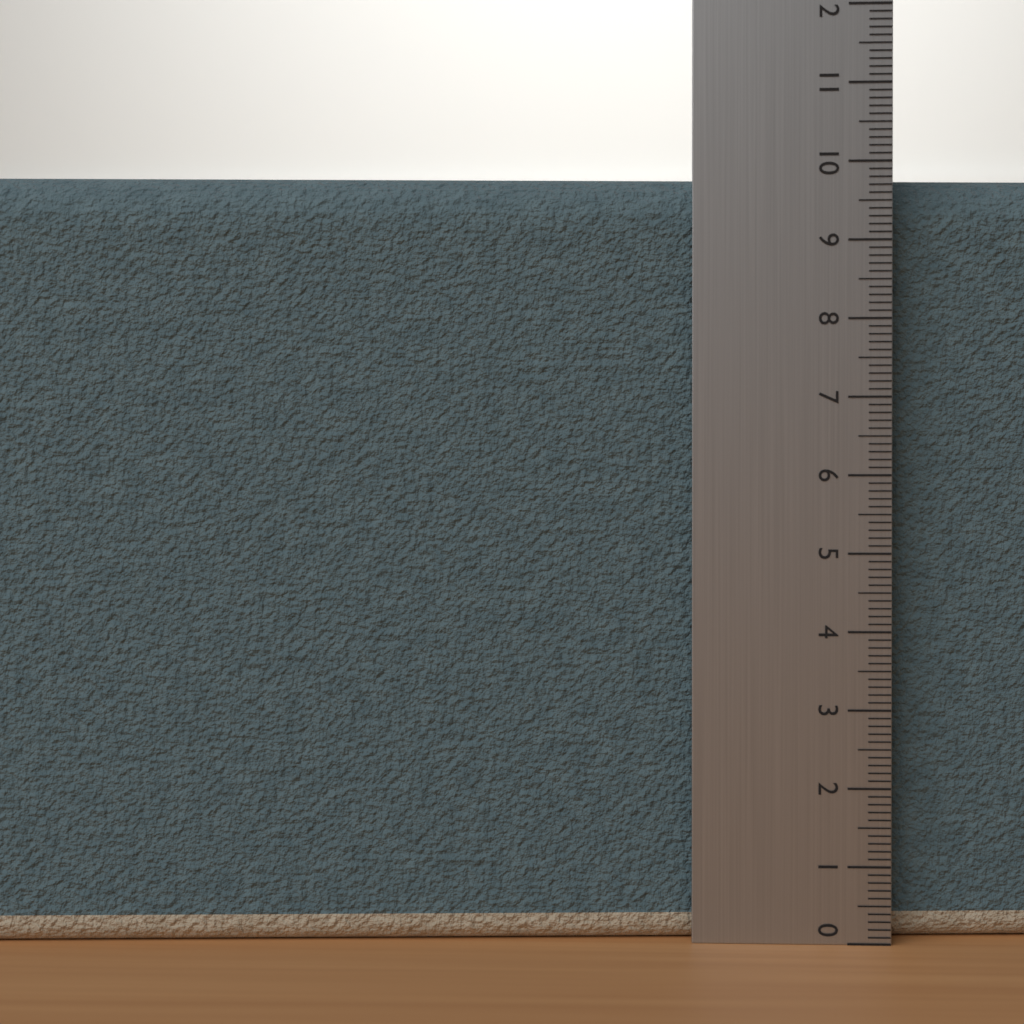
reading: 9.9 (no unit)
